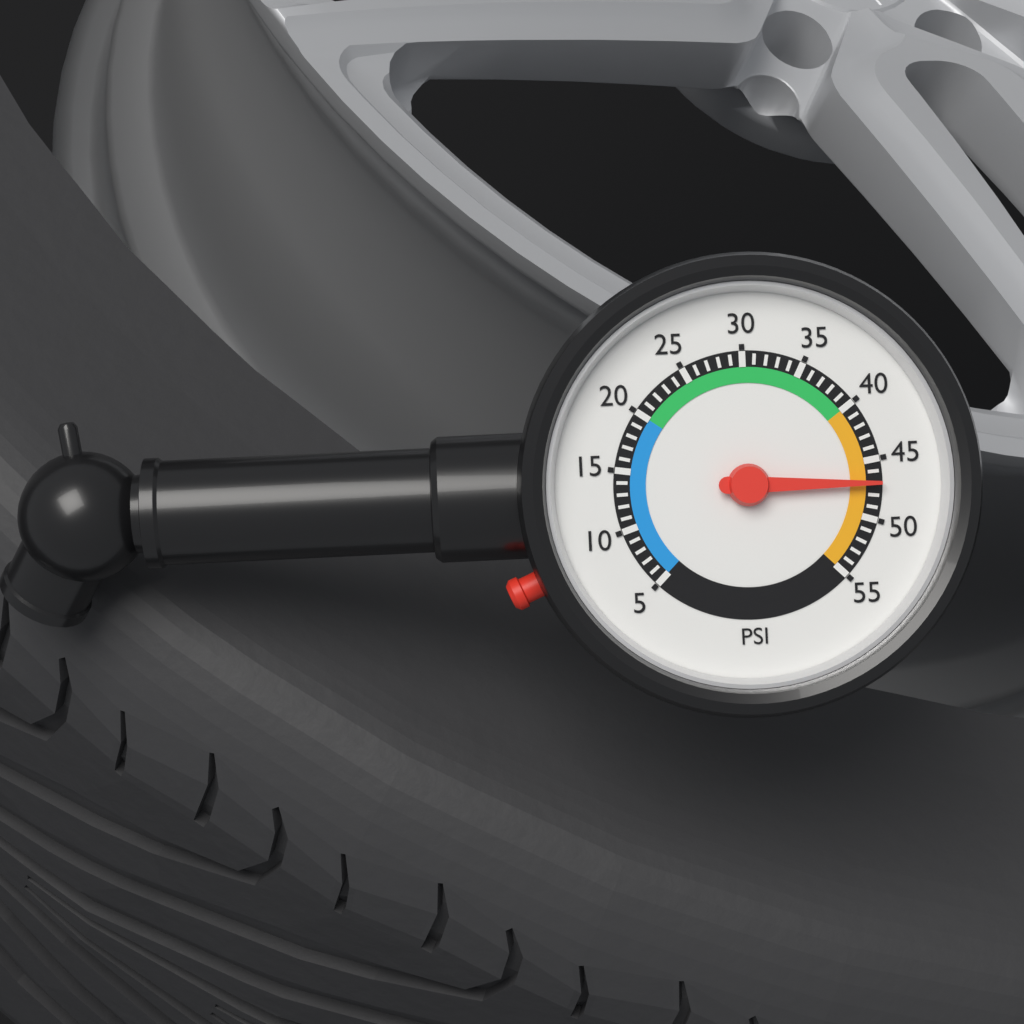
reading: 47 psi
